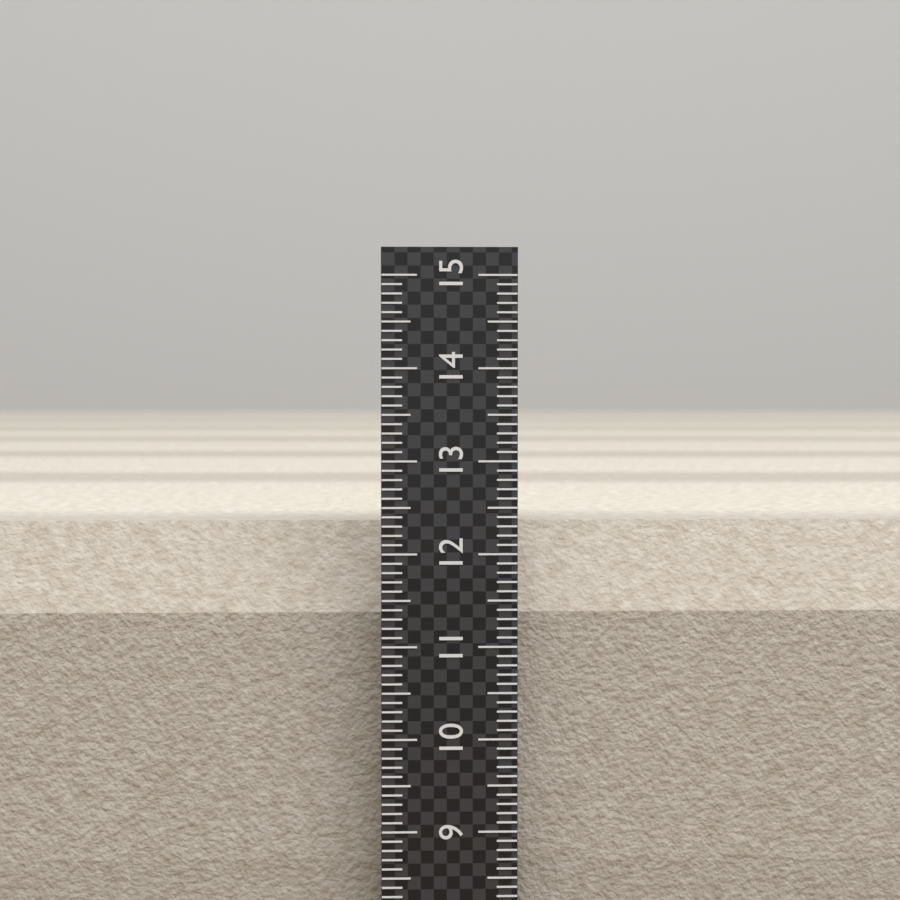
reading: 12.3 (no unit)
